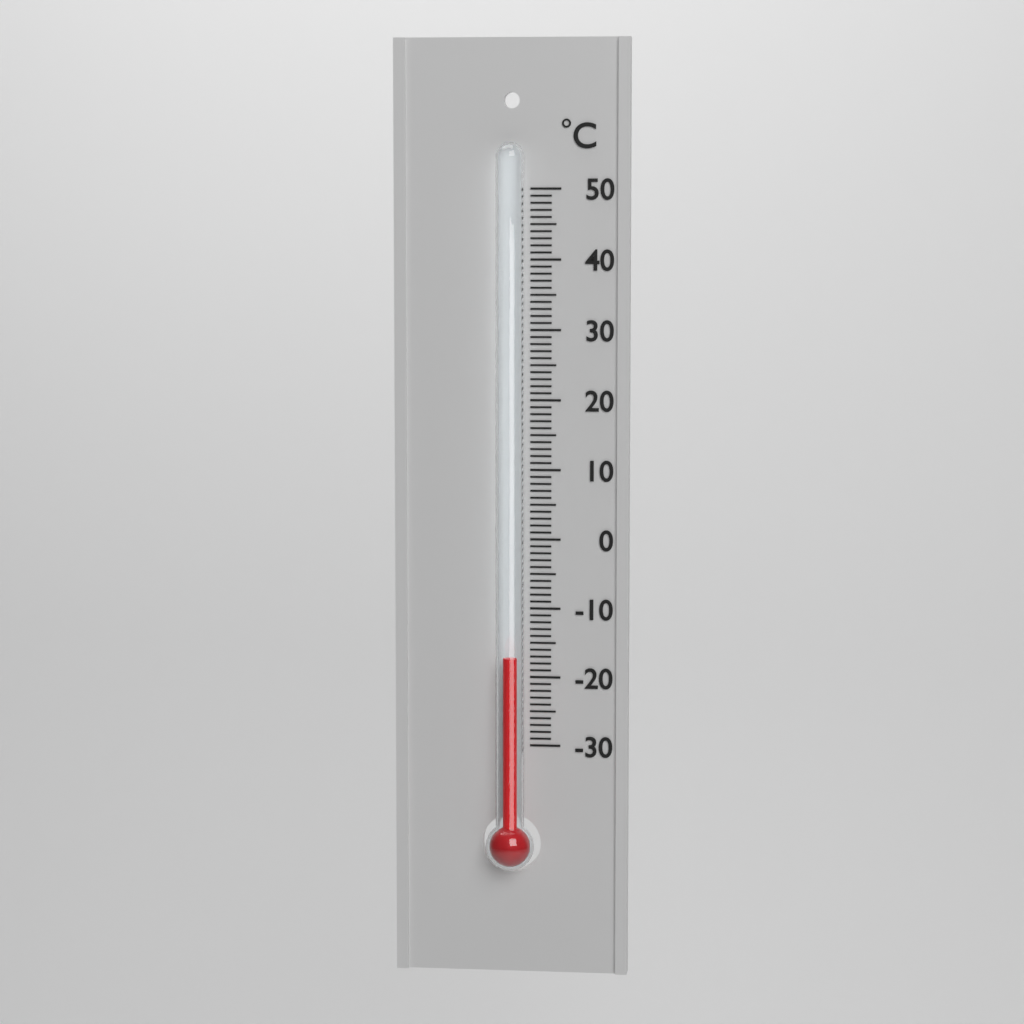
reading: -17 °C
